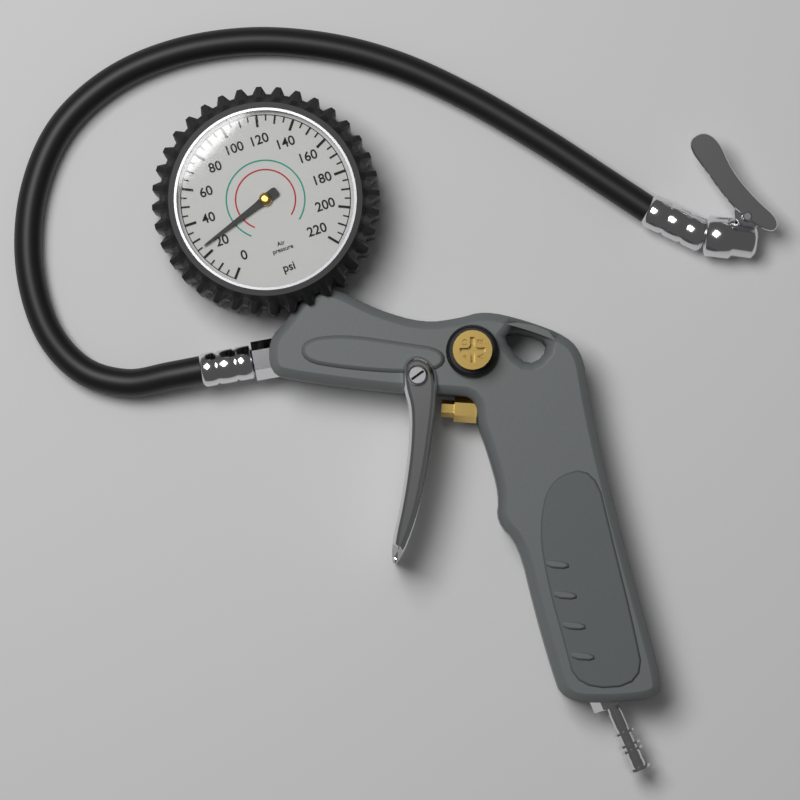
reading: 25 psi
